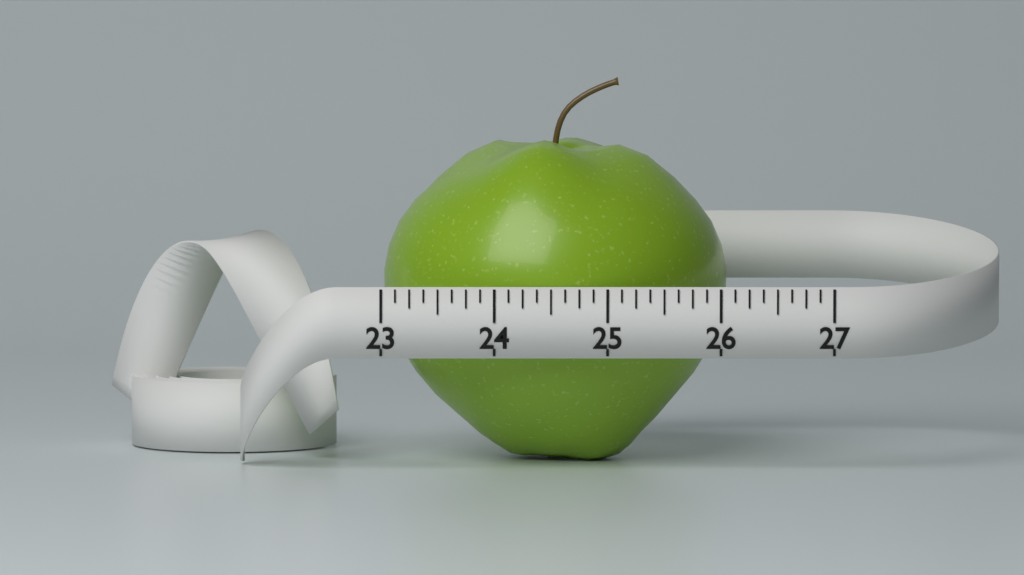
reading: 26.100 (no unit)
